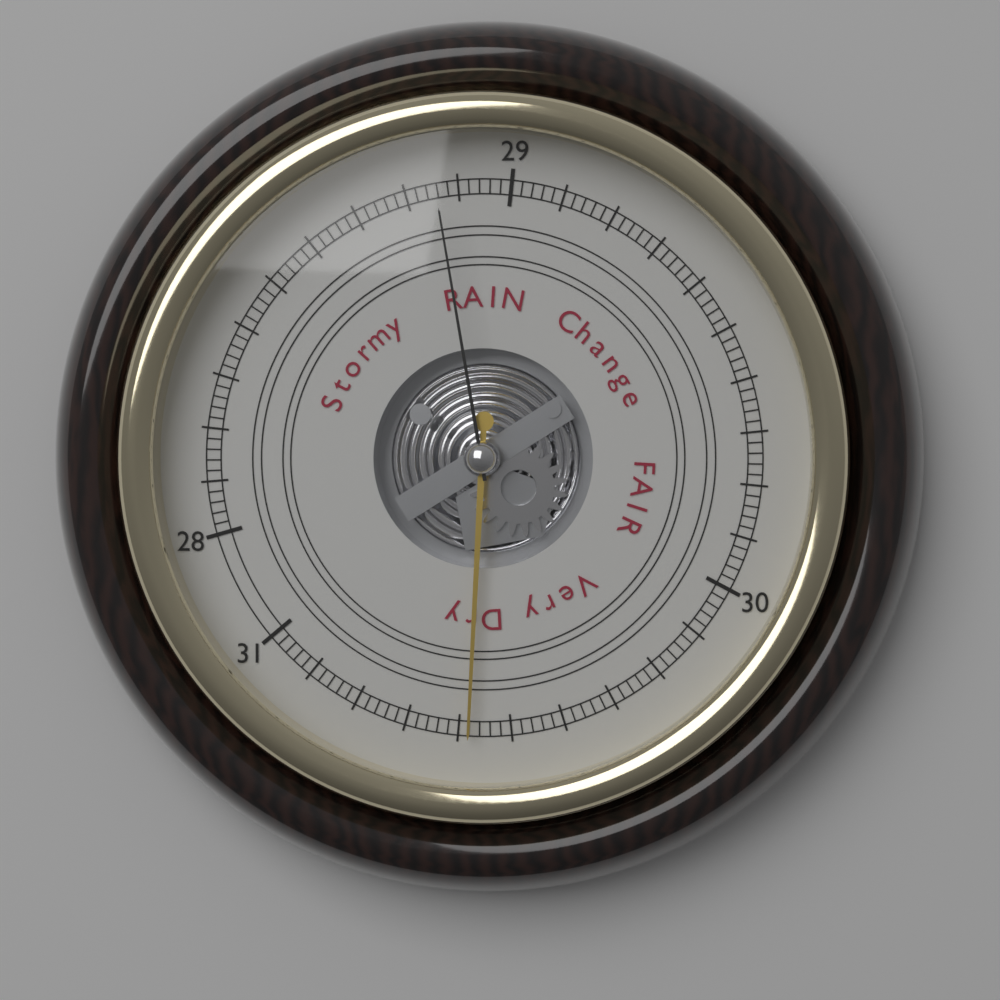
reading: 30.58 (no unit)
